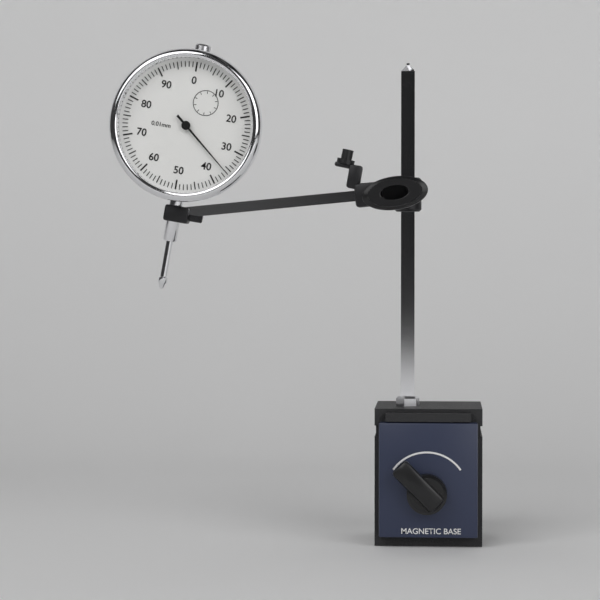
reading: 0.36 mm
